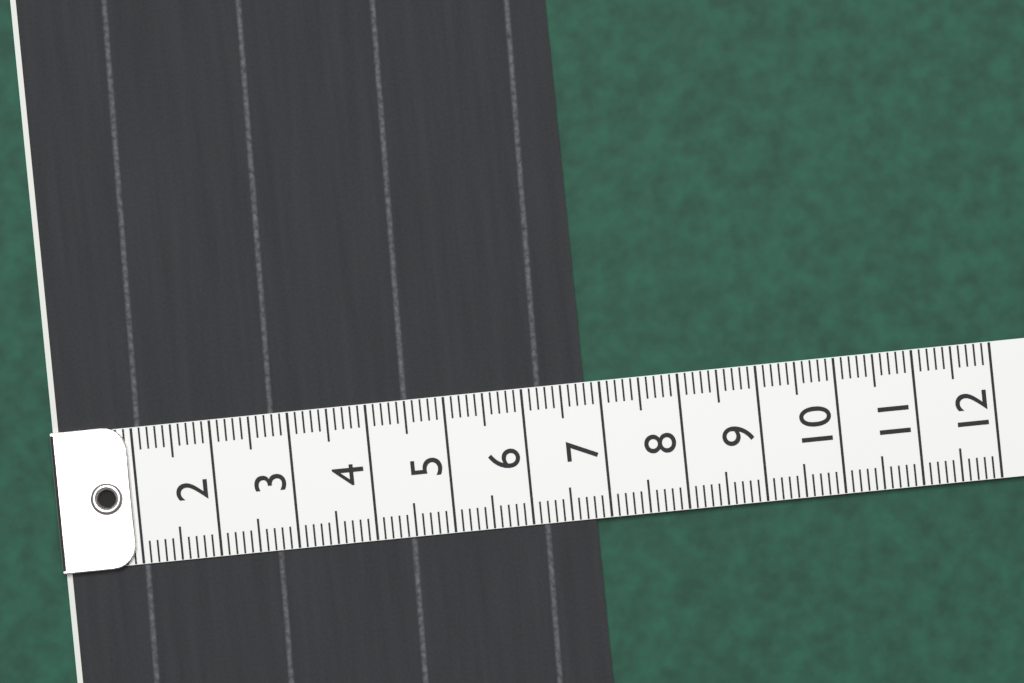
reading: 6.8 (no unit)
